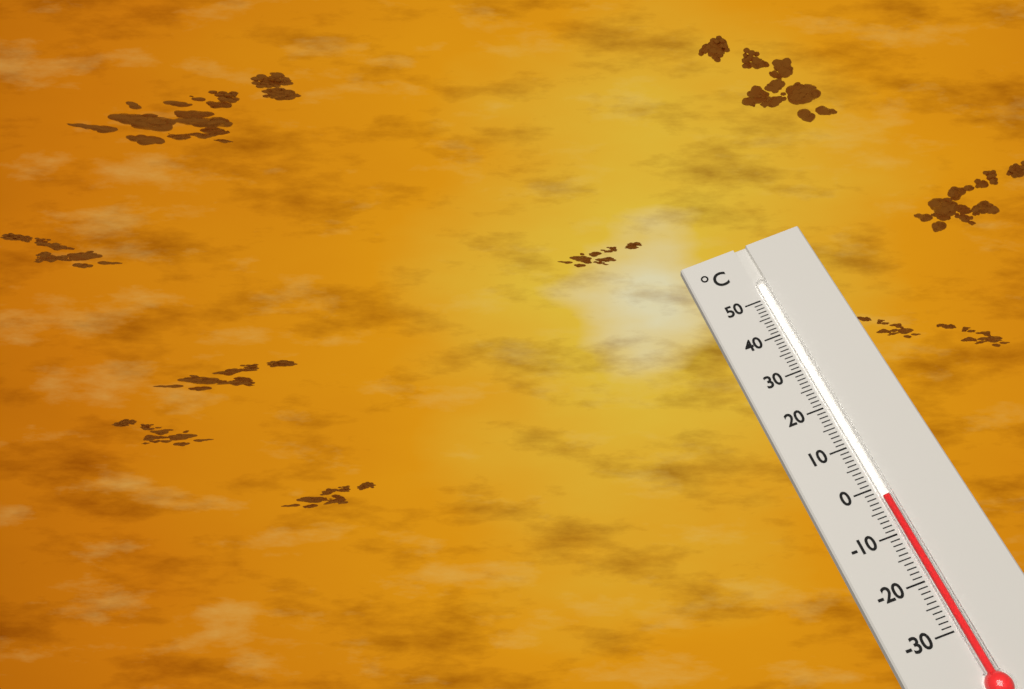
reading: -2 °C
